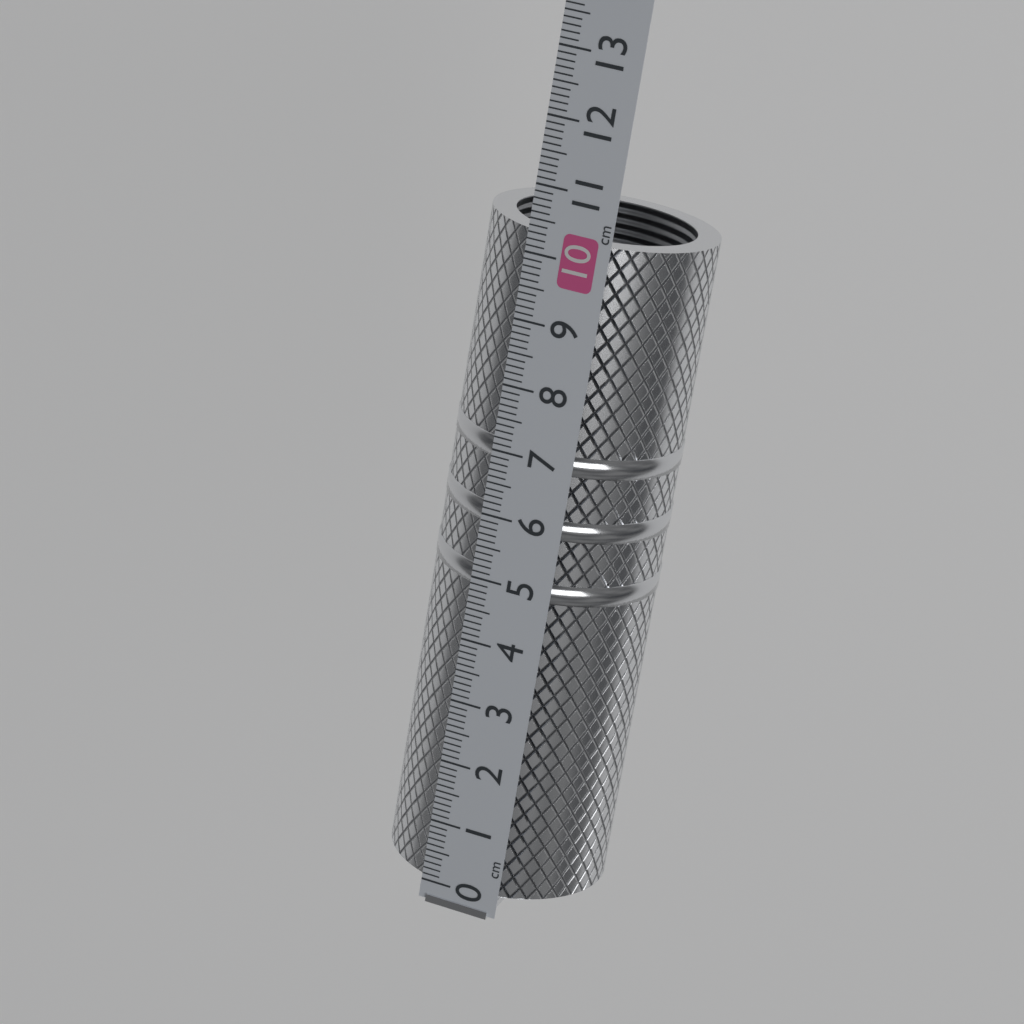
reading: 10.3 cm
